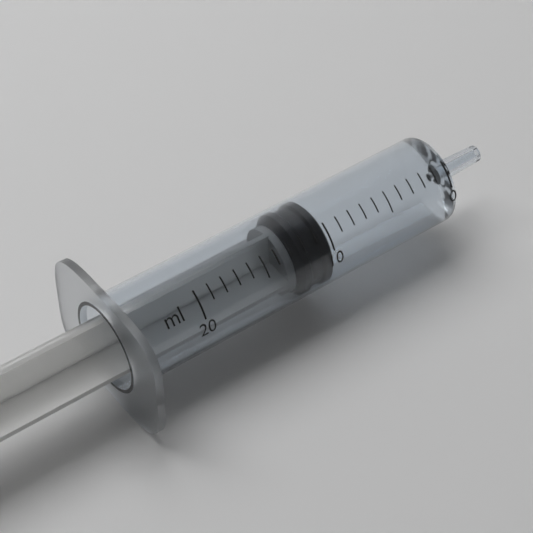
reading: 10 ml
